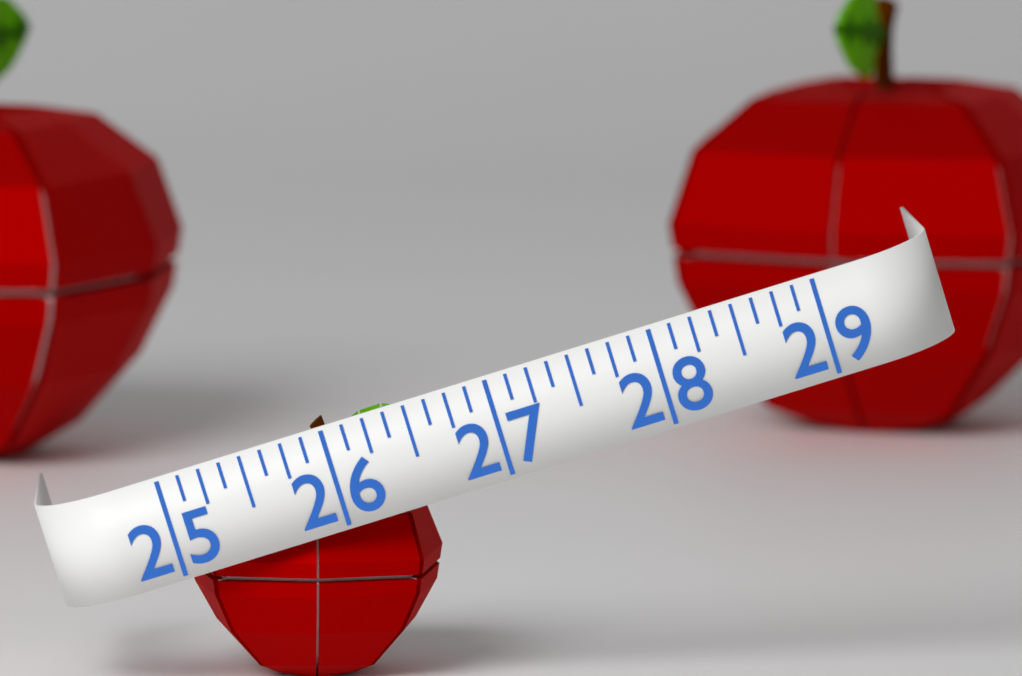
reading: 26.625 (no unit)
